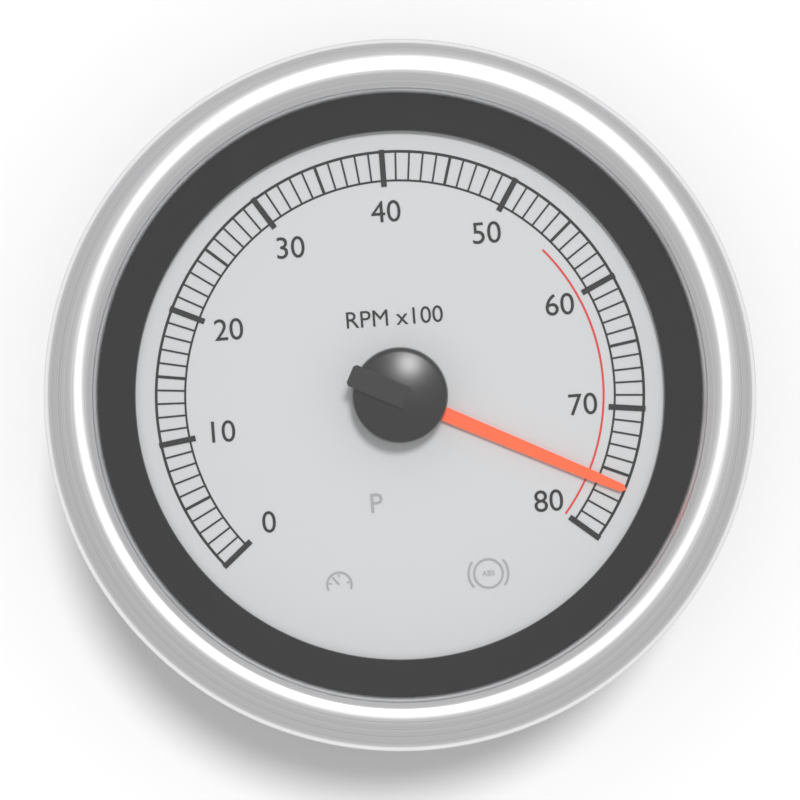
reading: 76 RPM x100
